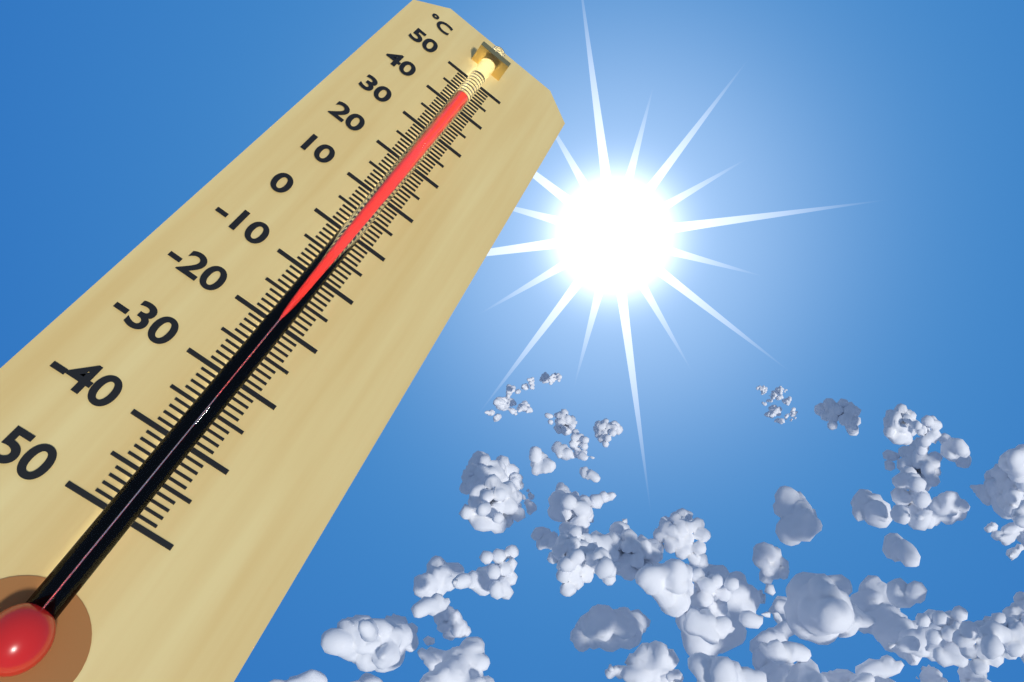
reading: 41 °C
